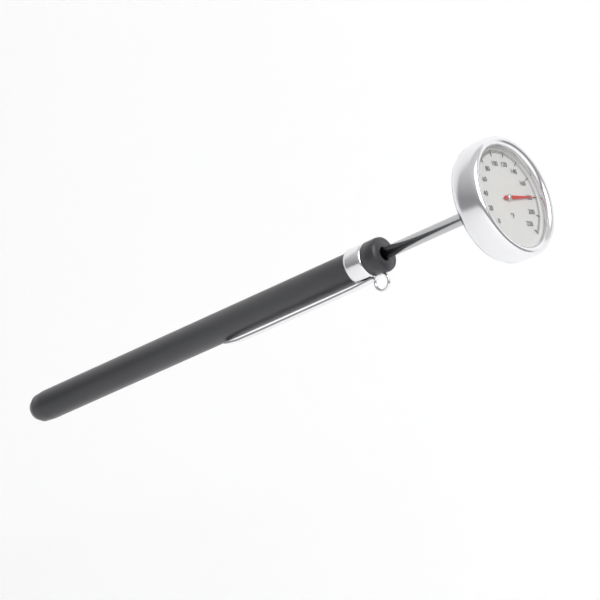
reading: 180 °F
